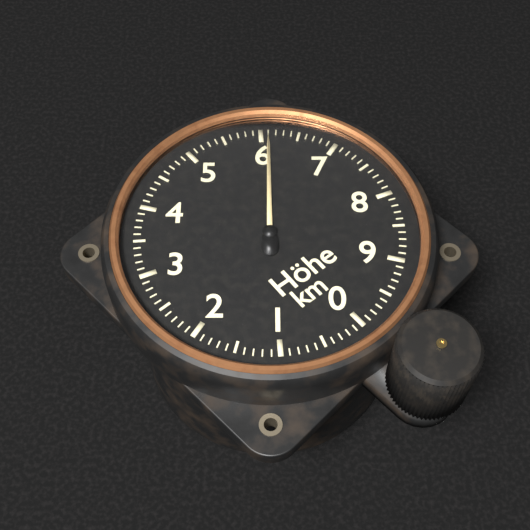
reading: 6.1 km
